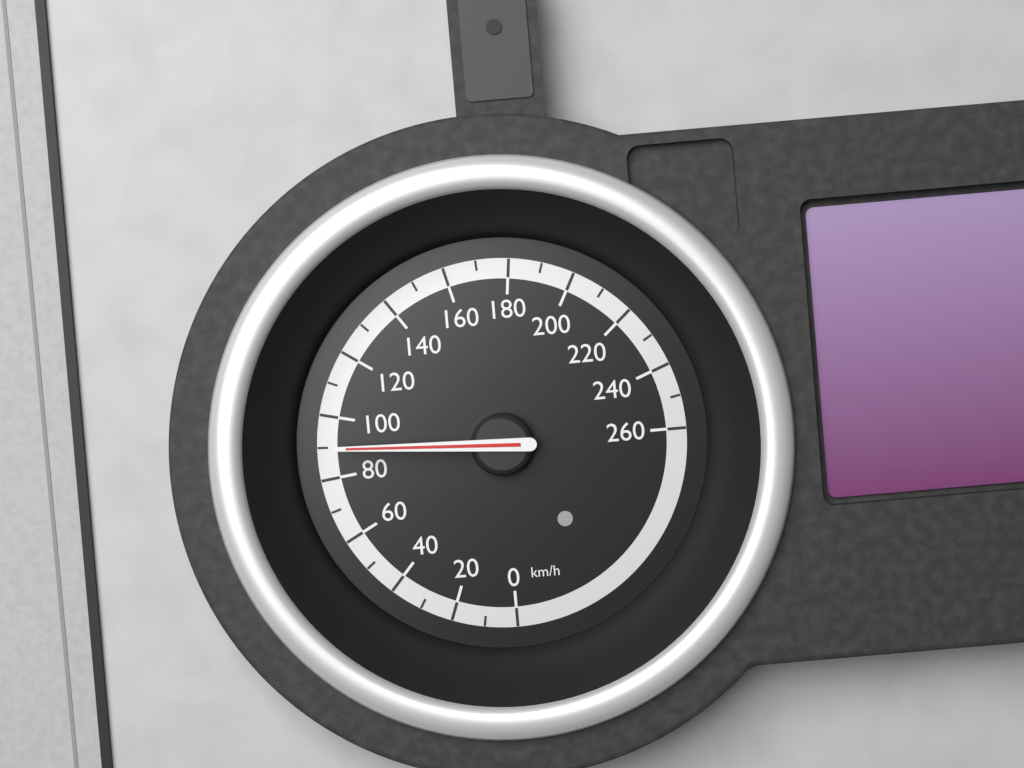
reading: 90 km/h
